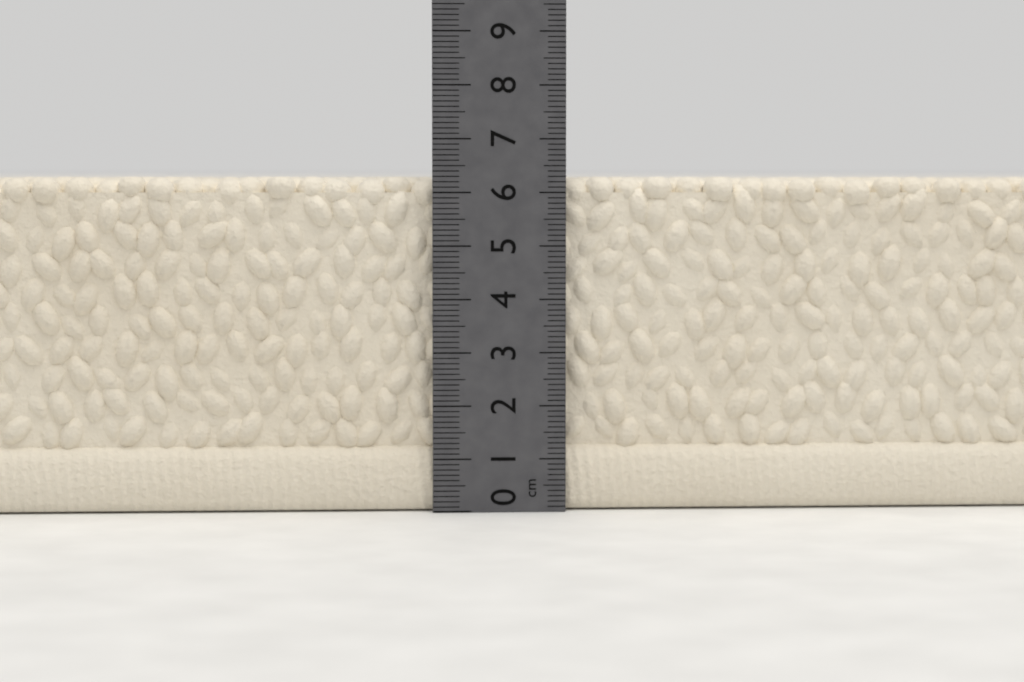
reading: 6.3 cm
